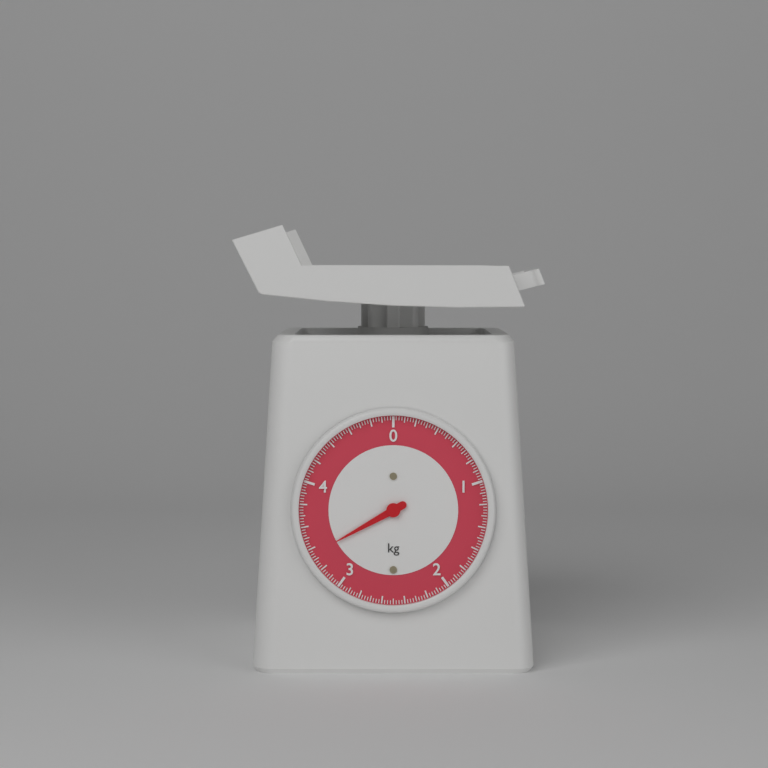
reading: 3.350 kg
